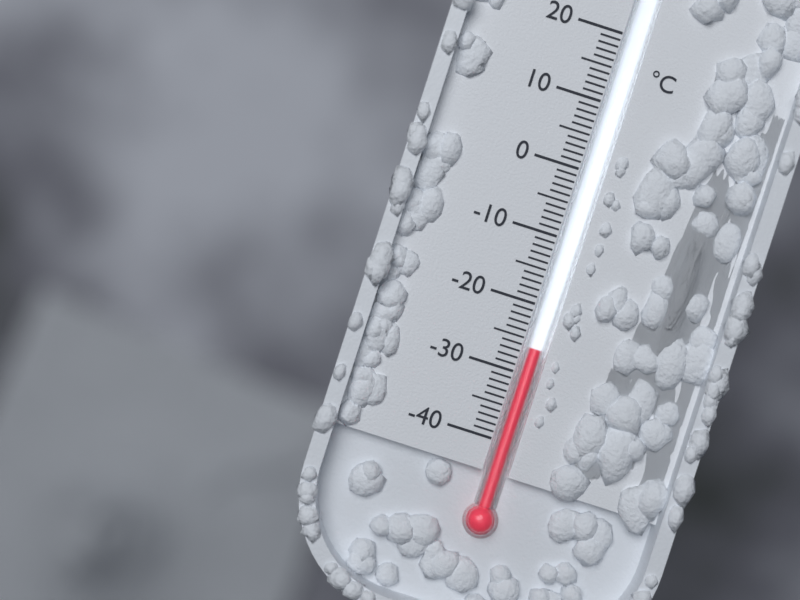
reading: -26 °C
